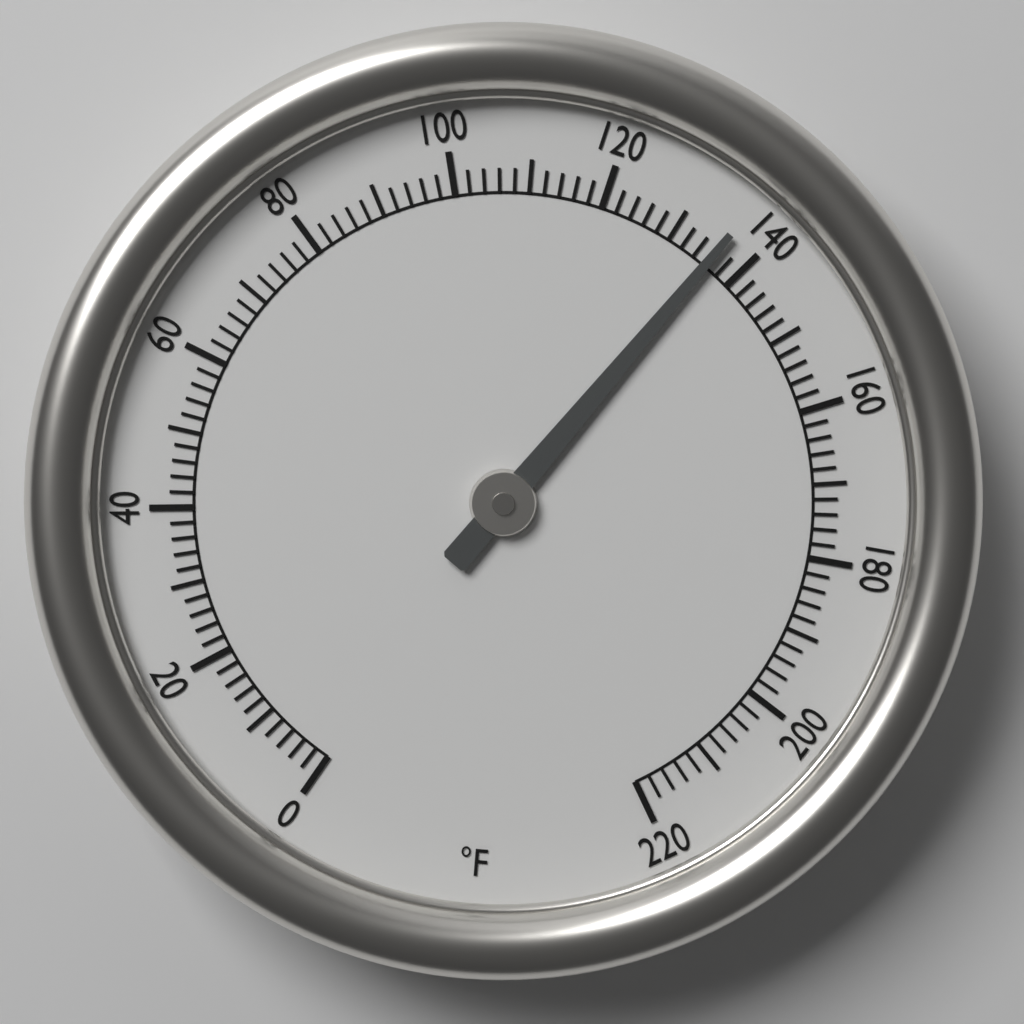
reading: 136 °F
